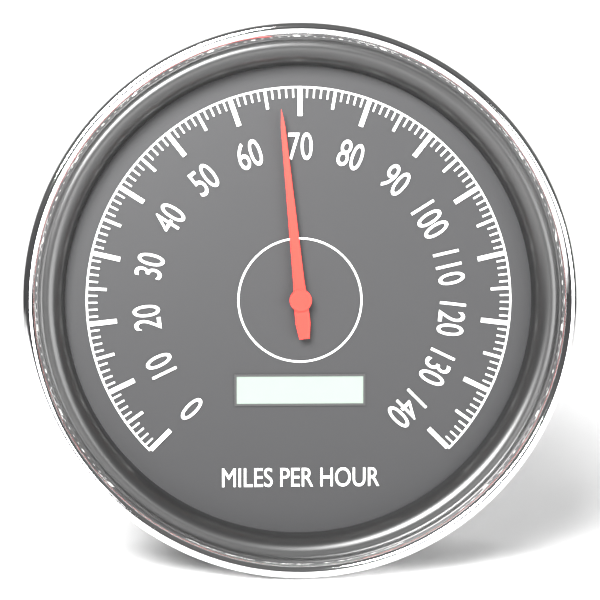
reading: 67 mph
